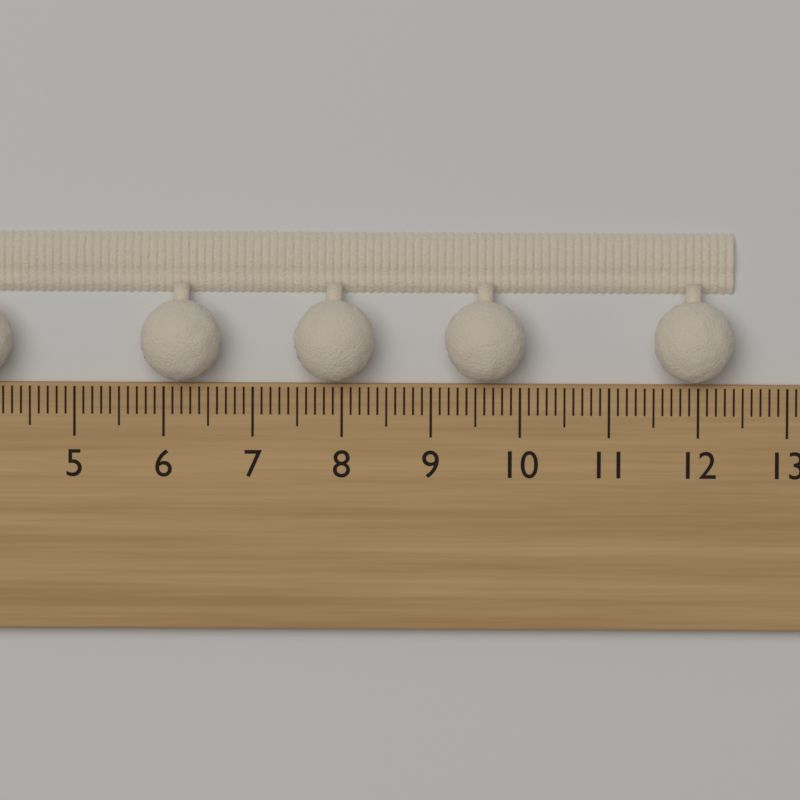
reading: 12.4 cm
